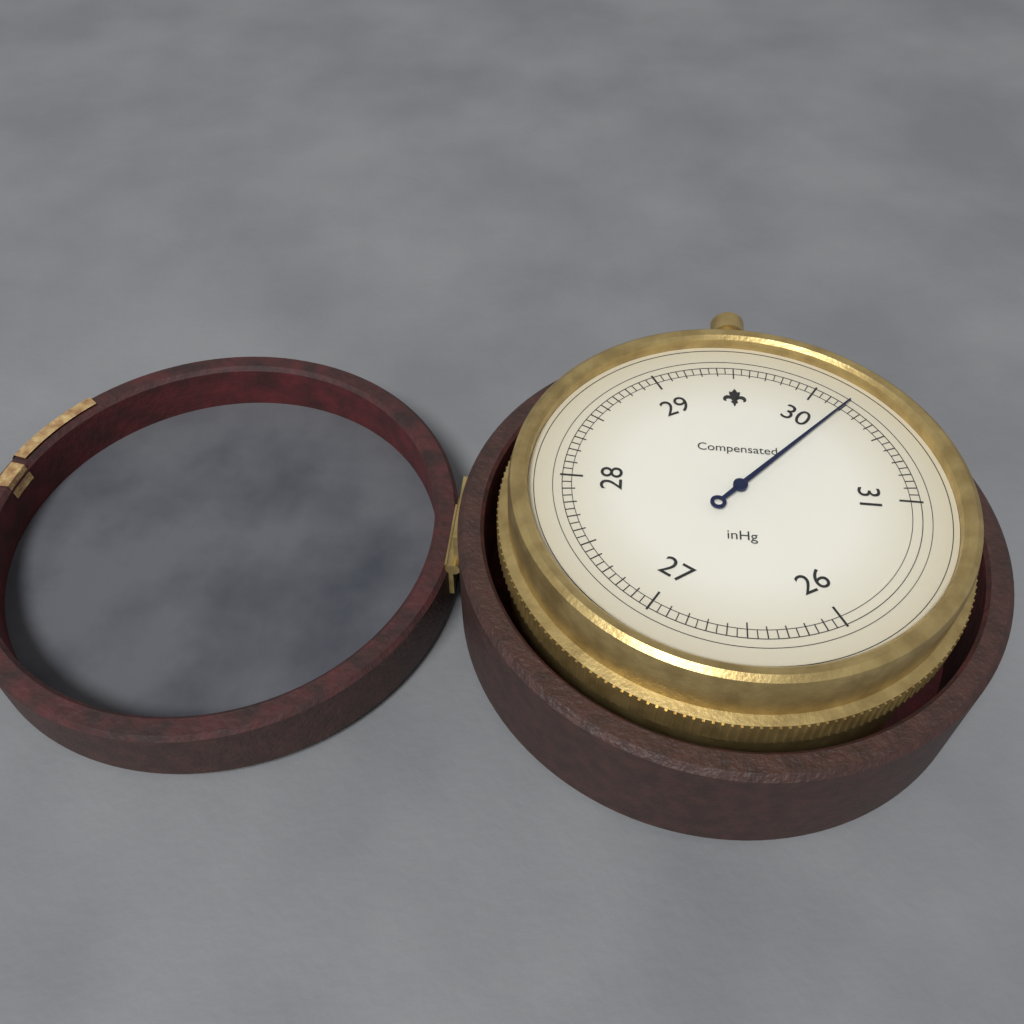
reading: 30.20 inHg
